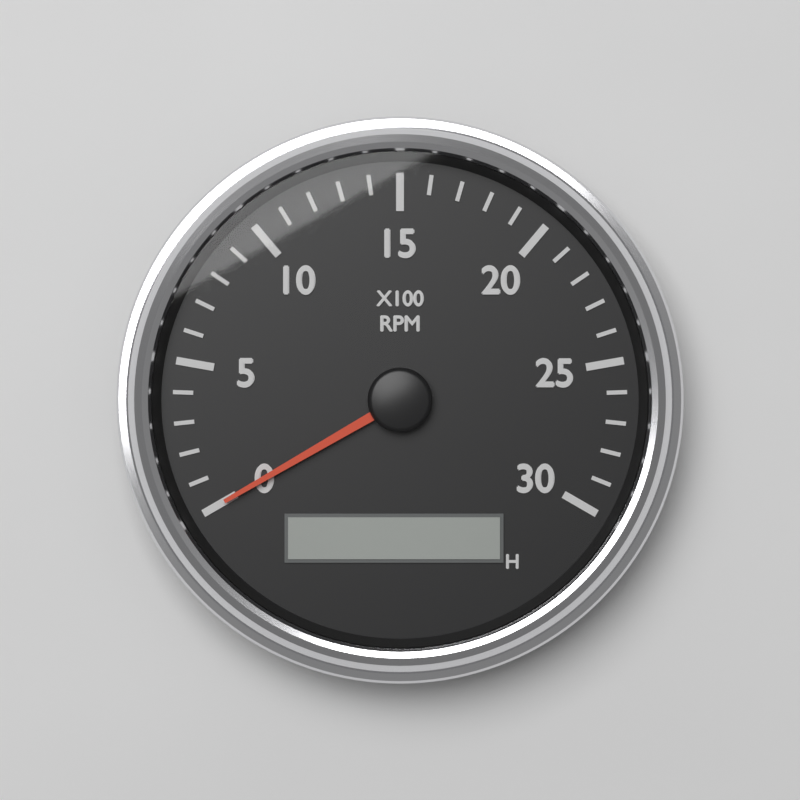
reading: 0 RPM
